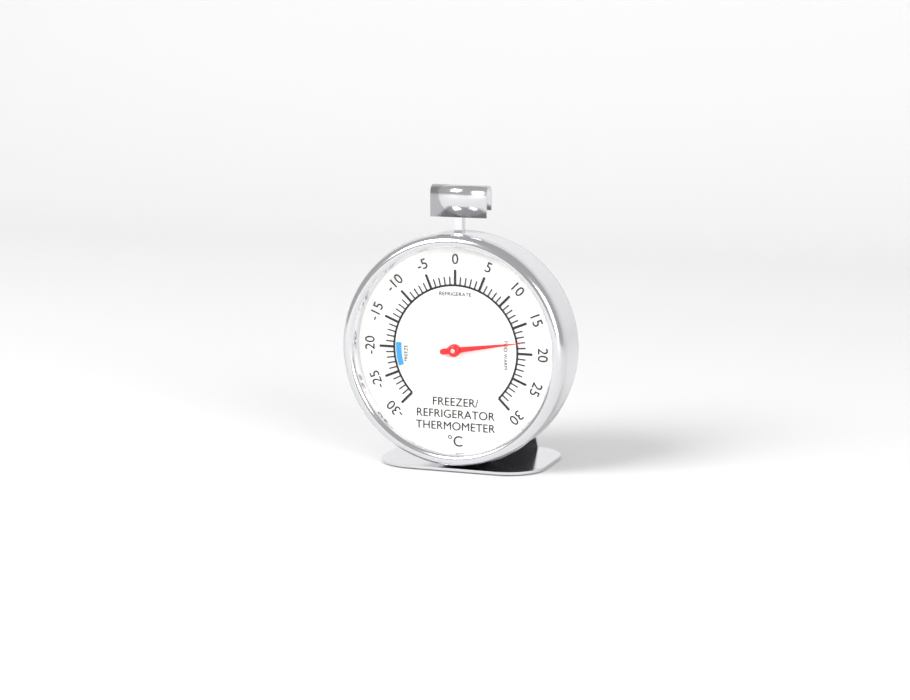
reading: 18 °C
